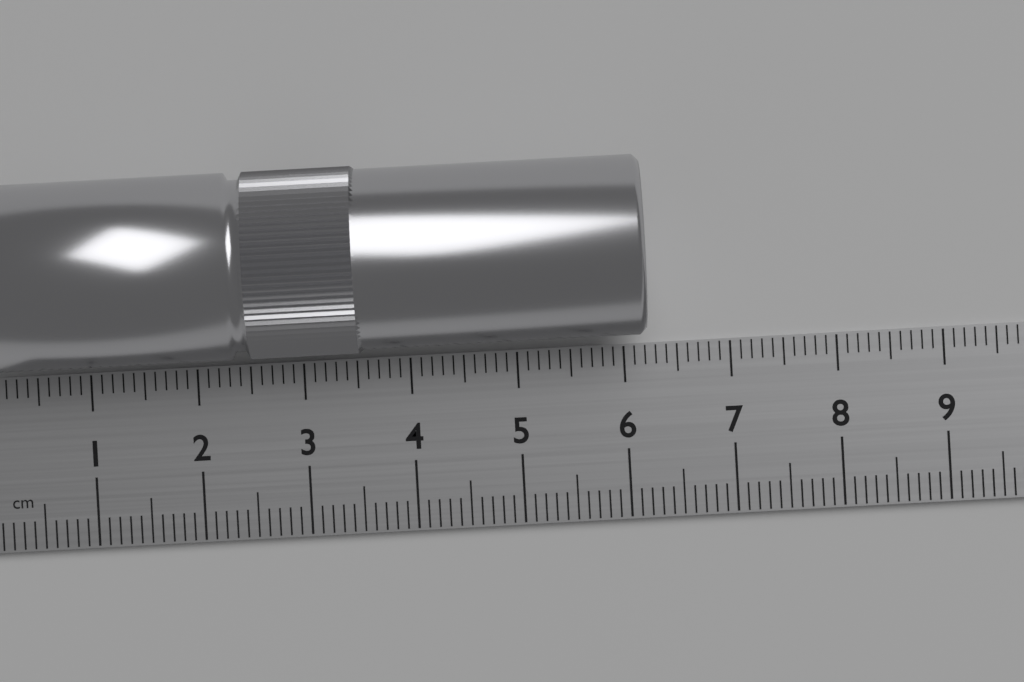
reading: 6.2 cm
